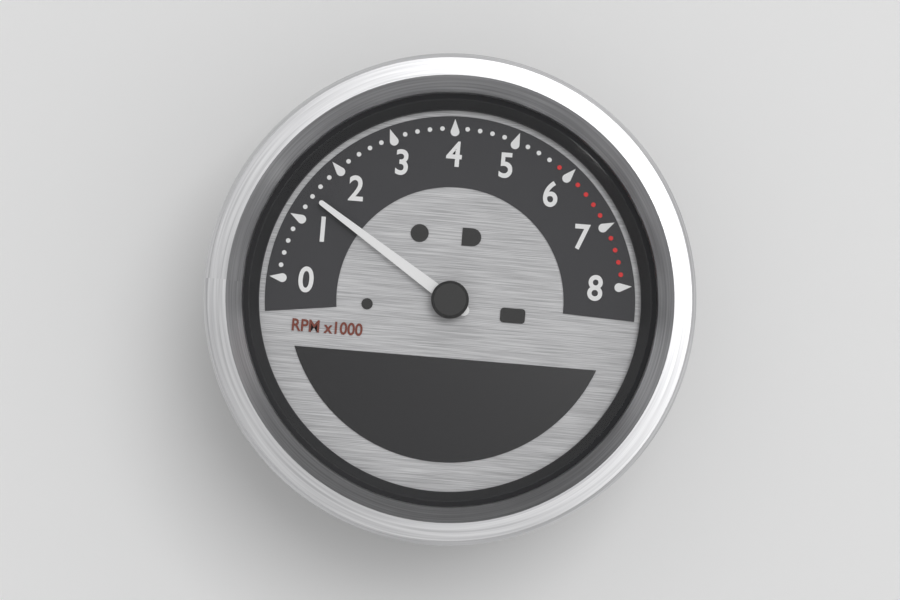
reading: 1400 RPM
